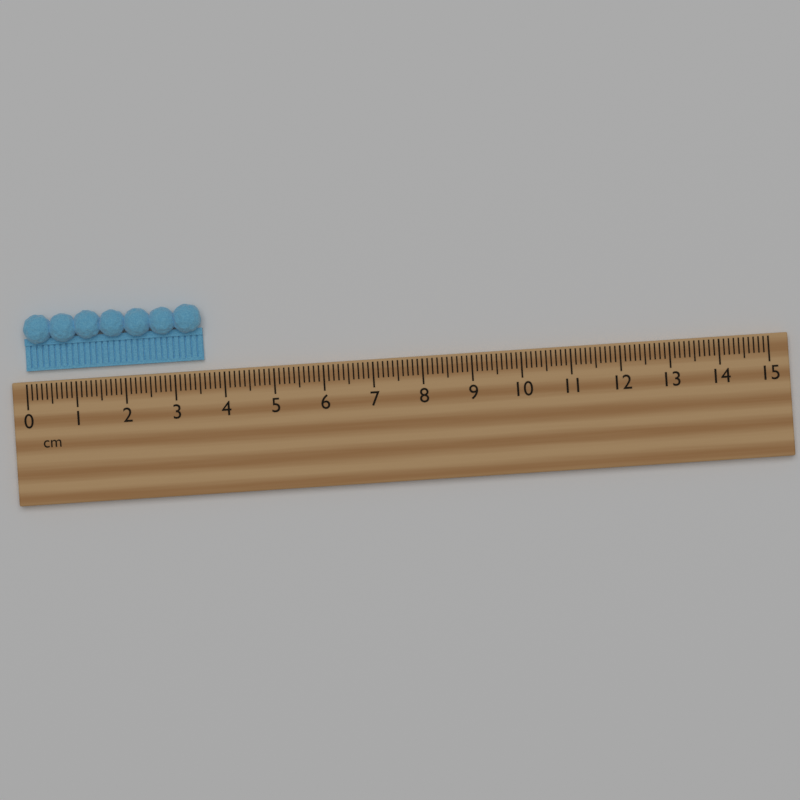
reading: 3.6 cm
